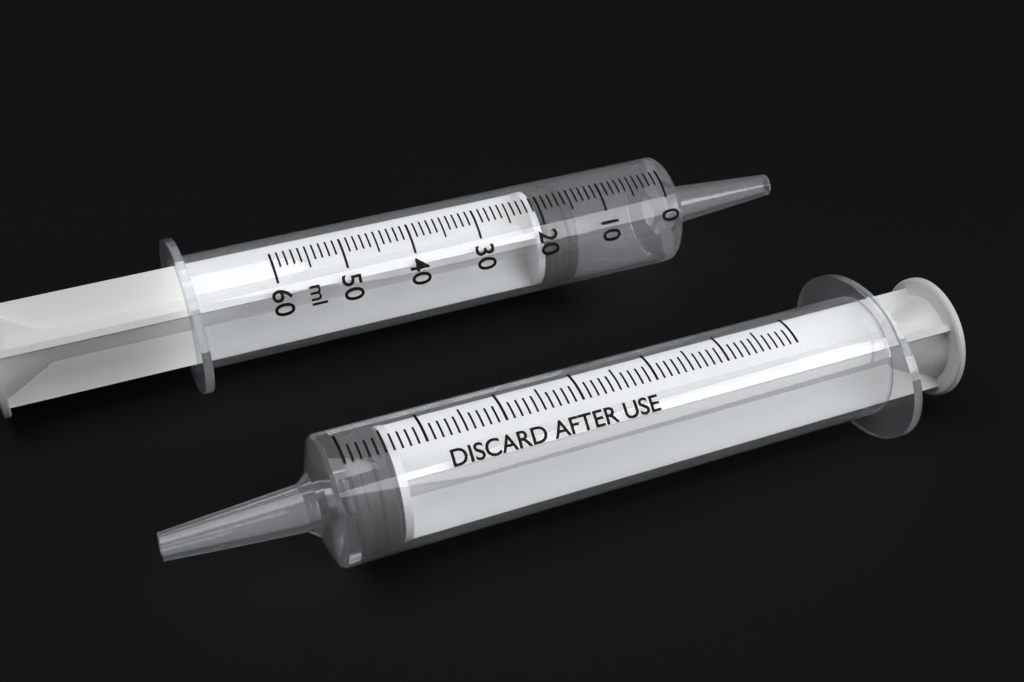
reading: 15 ml
